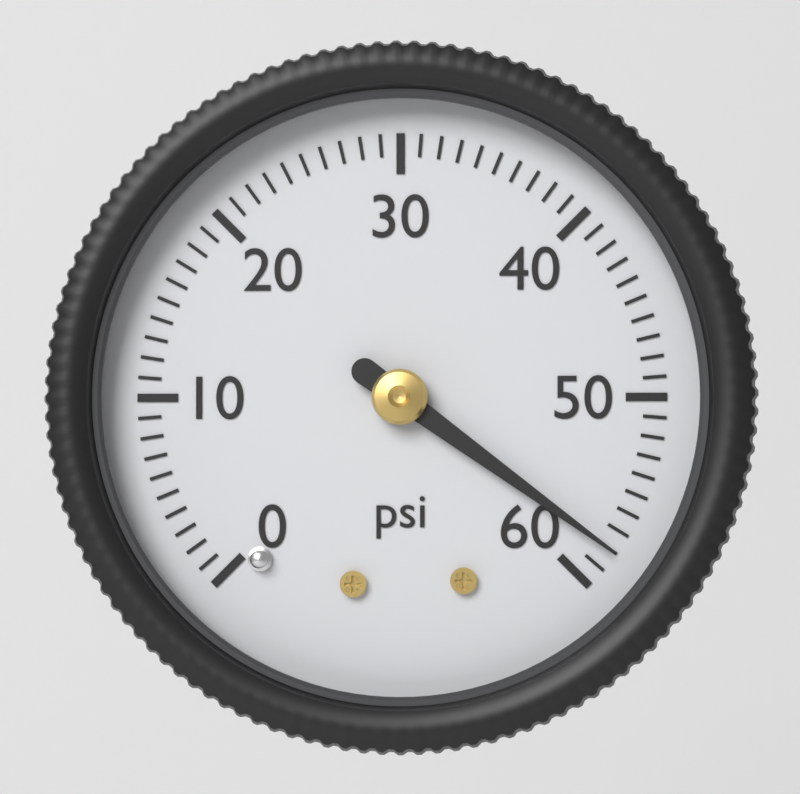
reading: 58 psi
